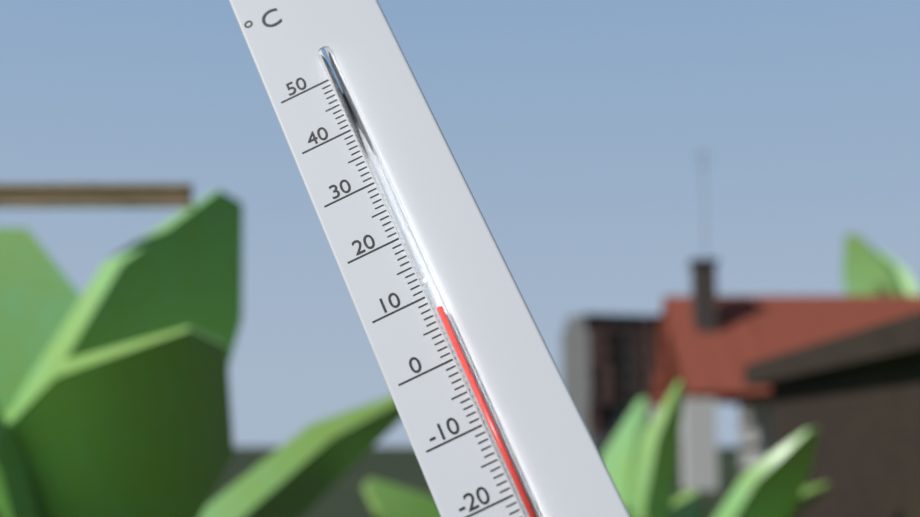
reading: 7 °C
